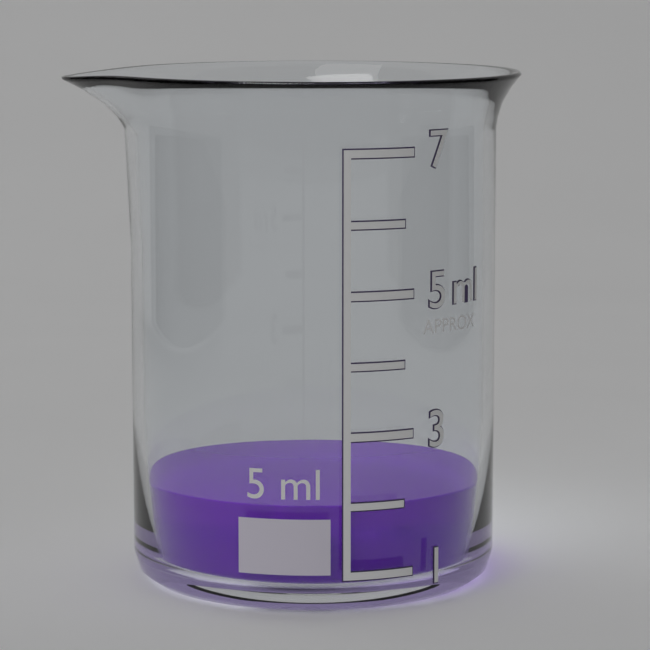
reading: 2 ml
